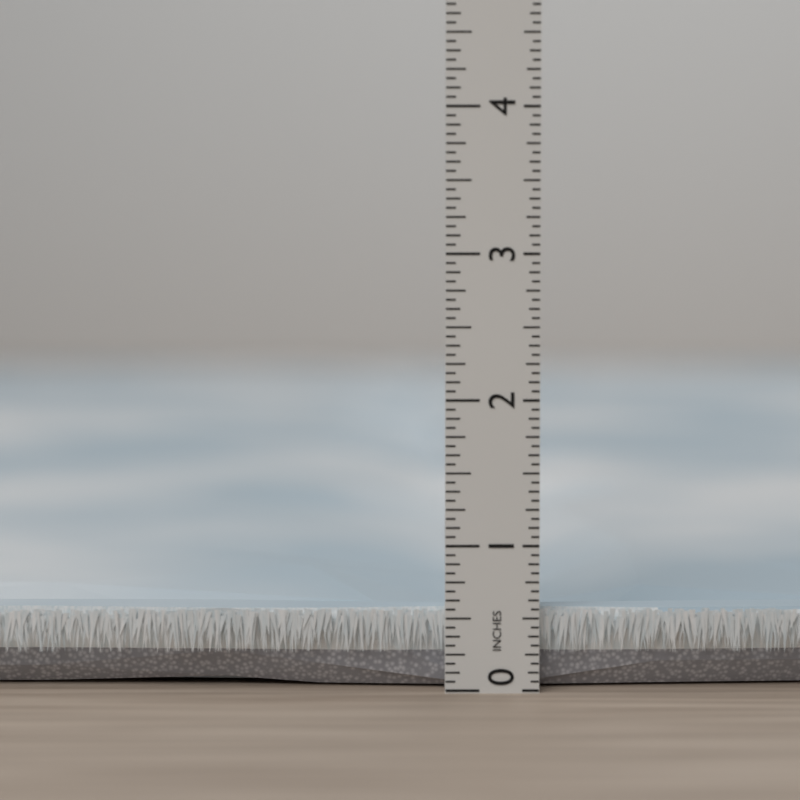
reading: 0.5625 in
